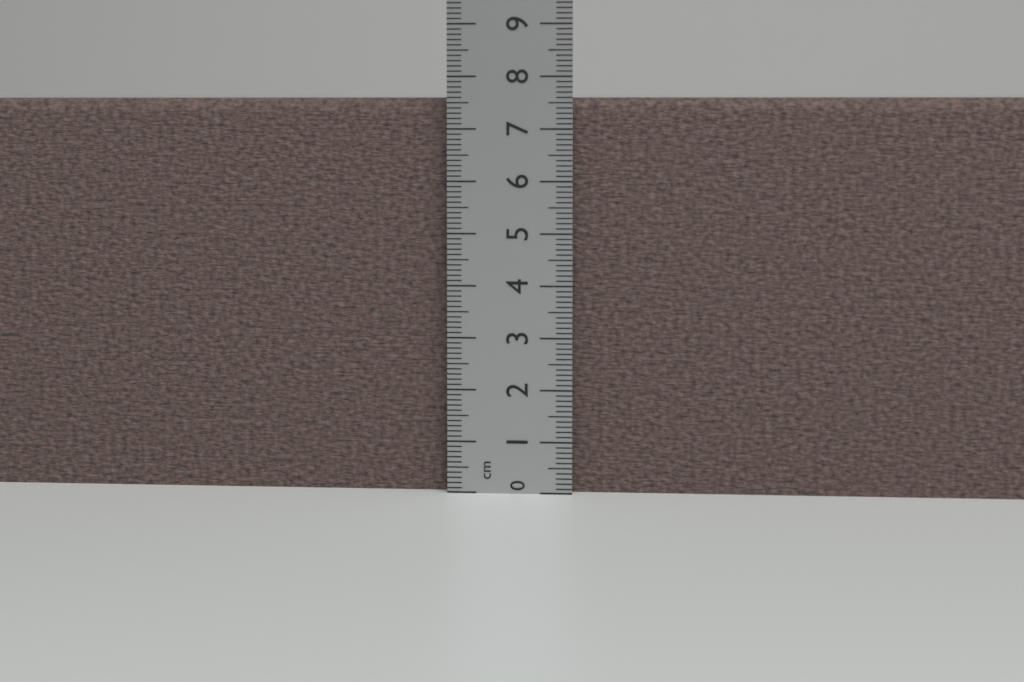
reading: 7.6 cm
